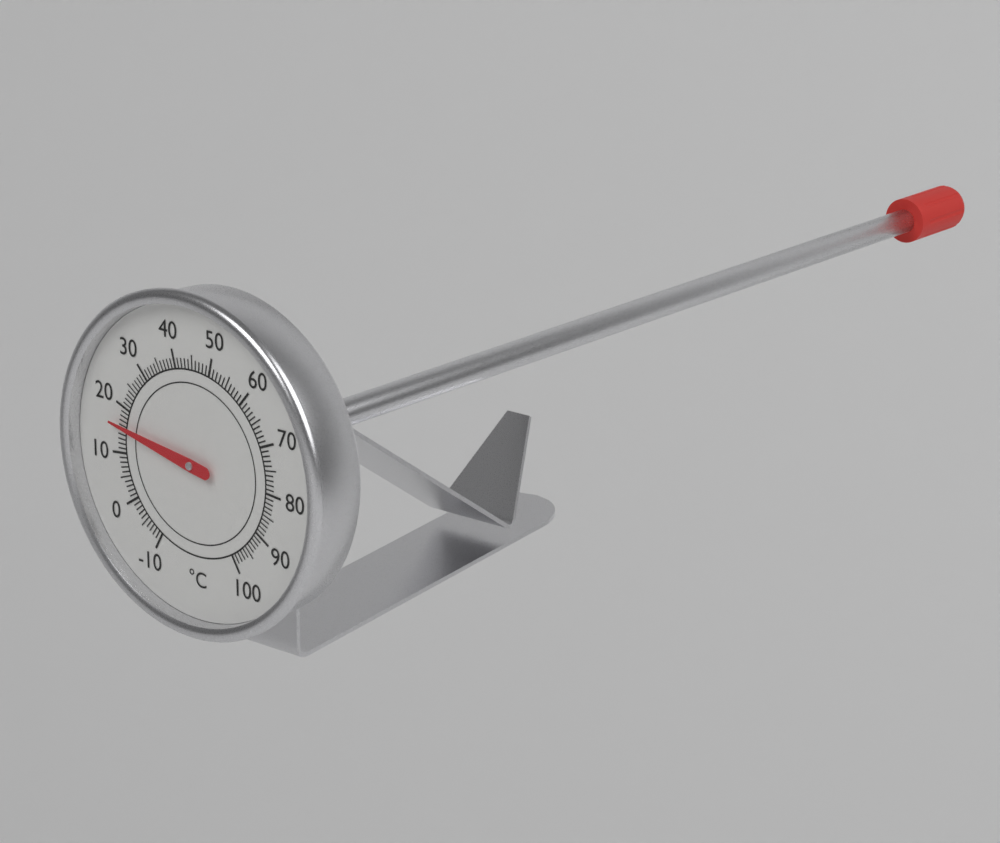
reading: 16 °C
